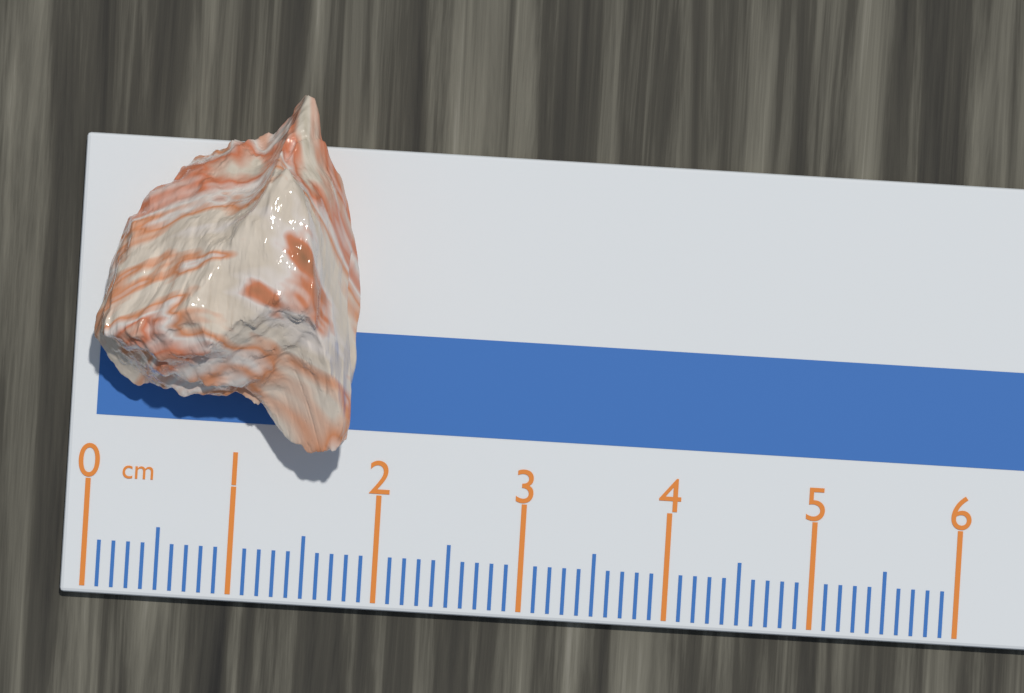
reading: 1.8 cm
